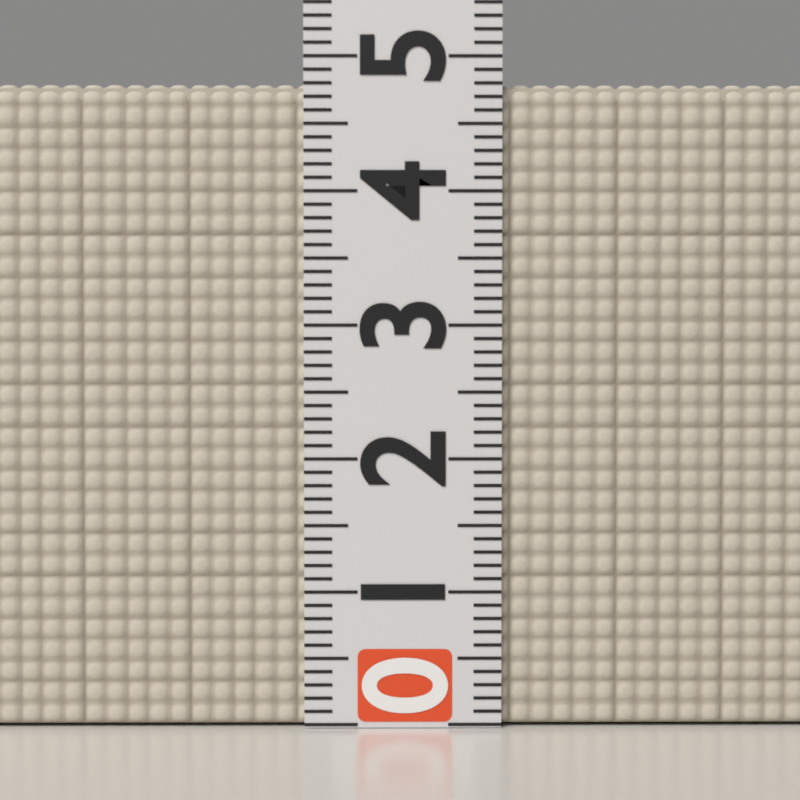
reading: 4.8 (no unit)
